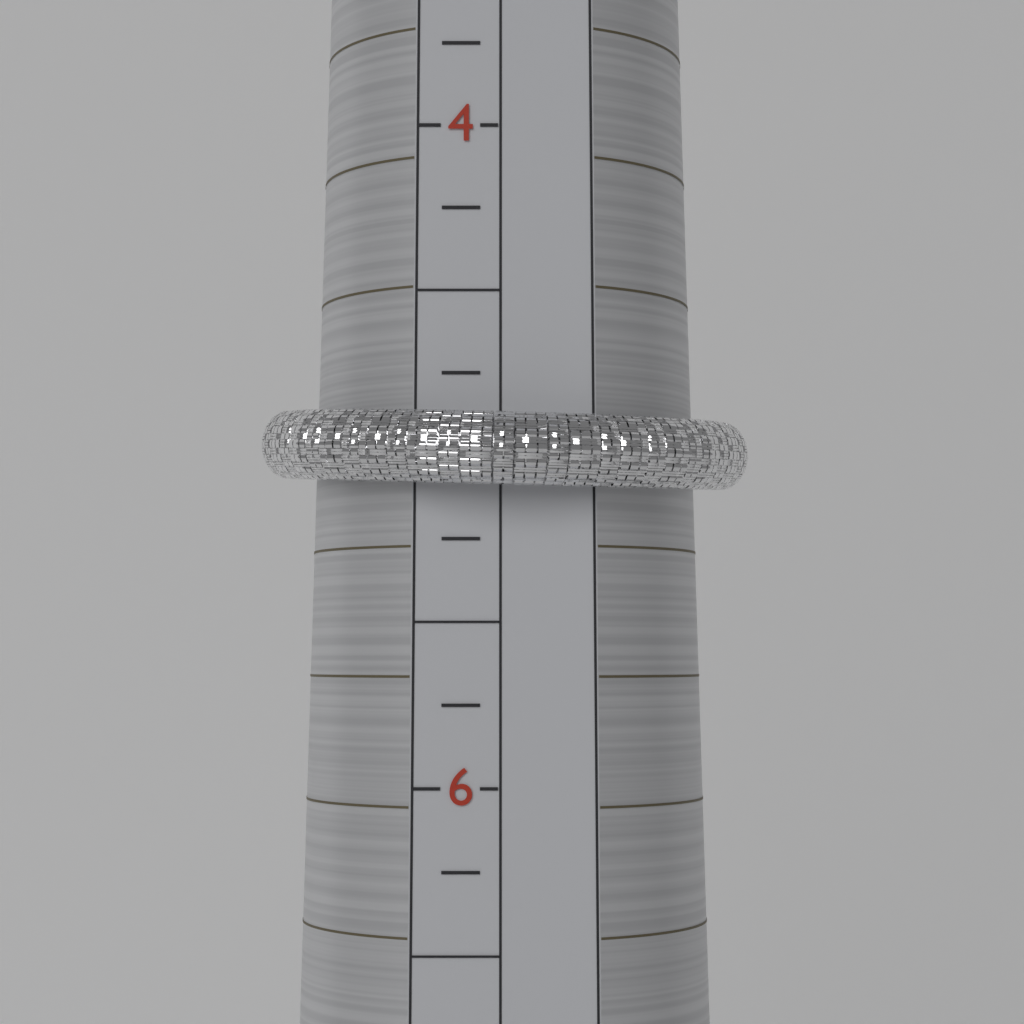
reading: 5.10 (no unit)
